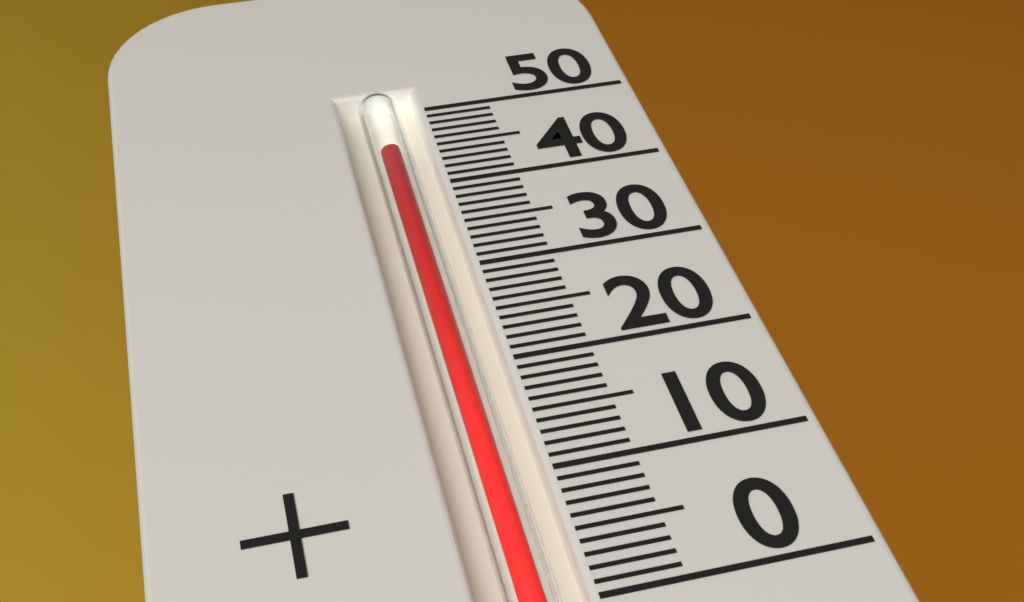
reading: 45 (no unit)
